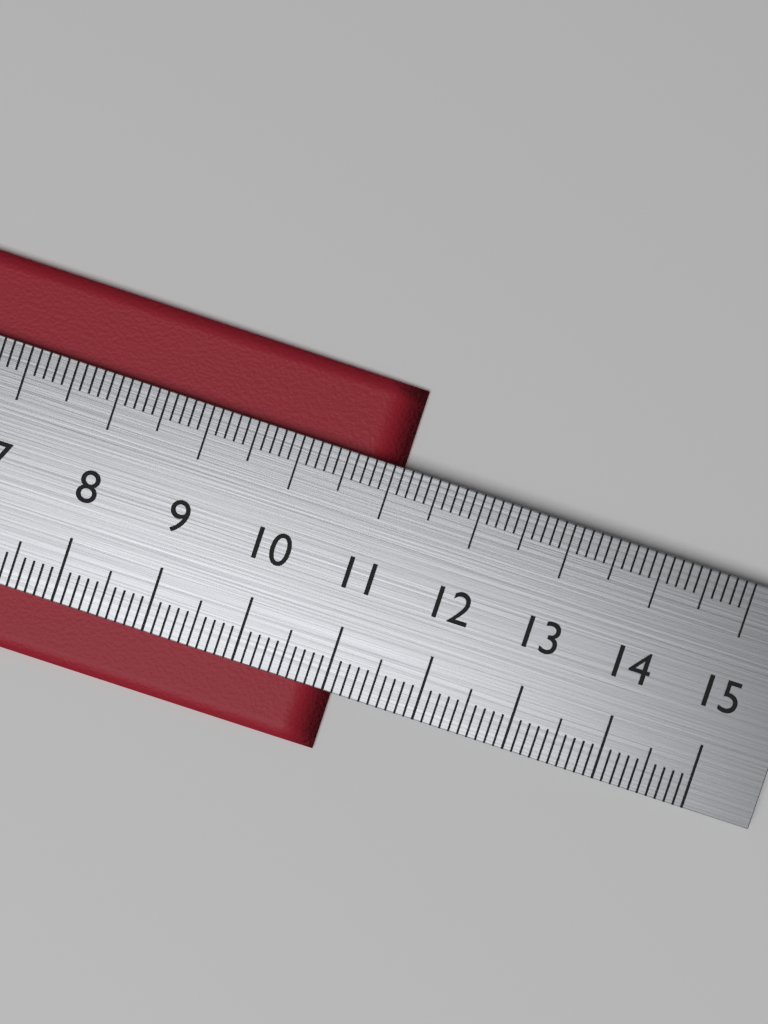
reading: 11.1 cm
